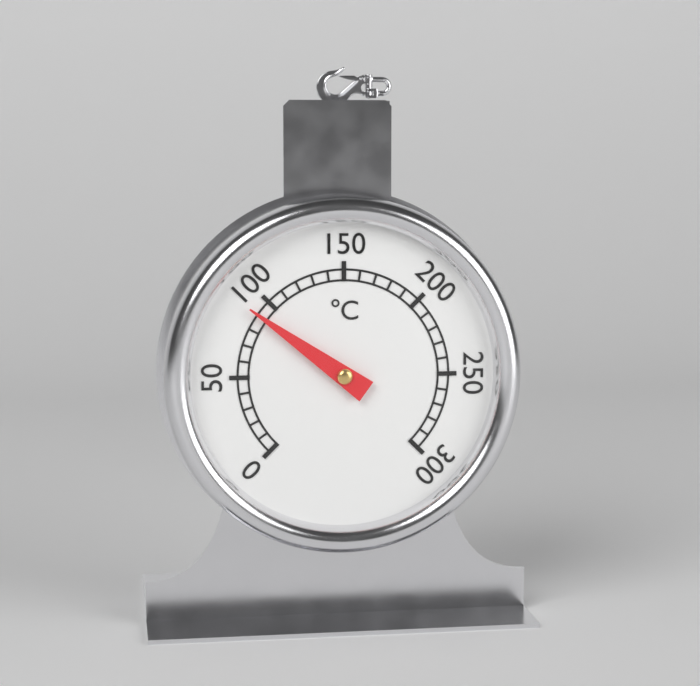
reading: 90 °C
